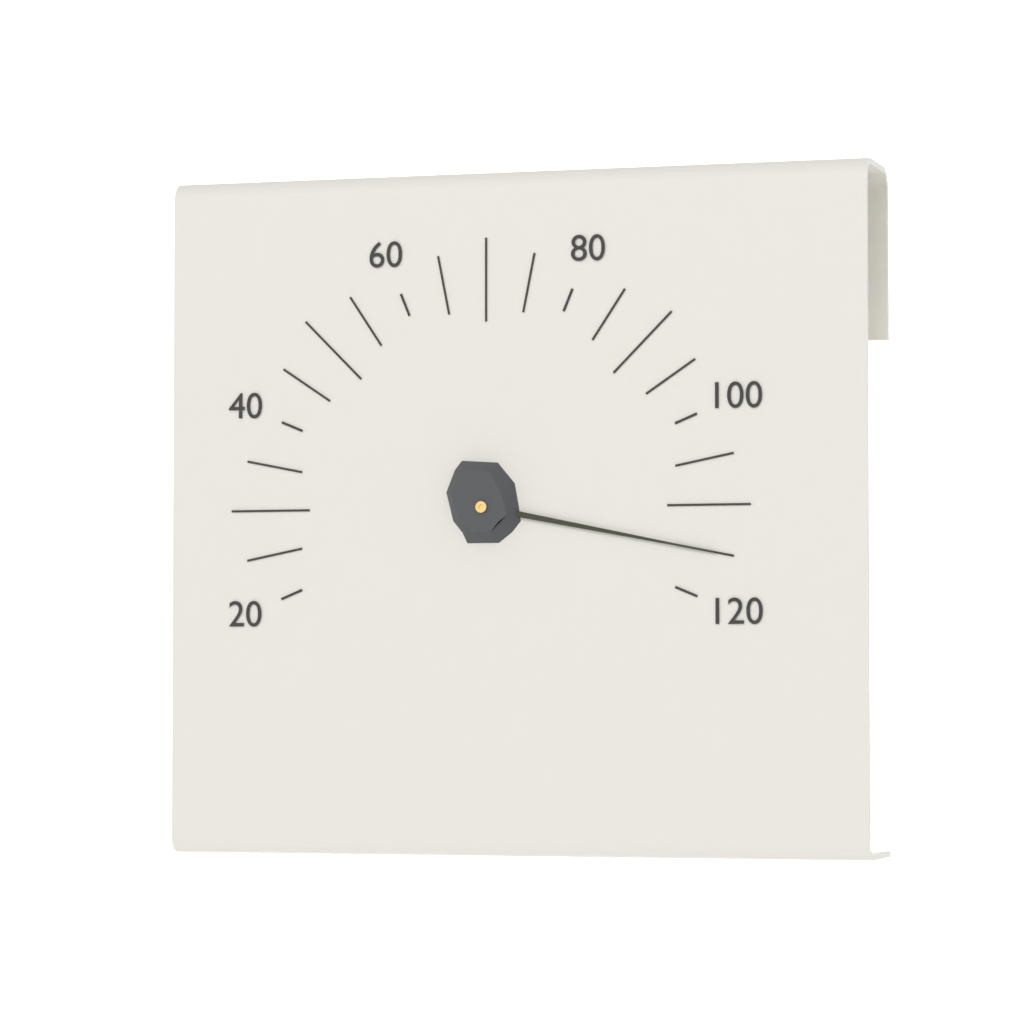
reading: 115 (no unit)
